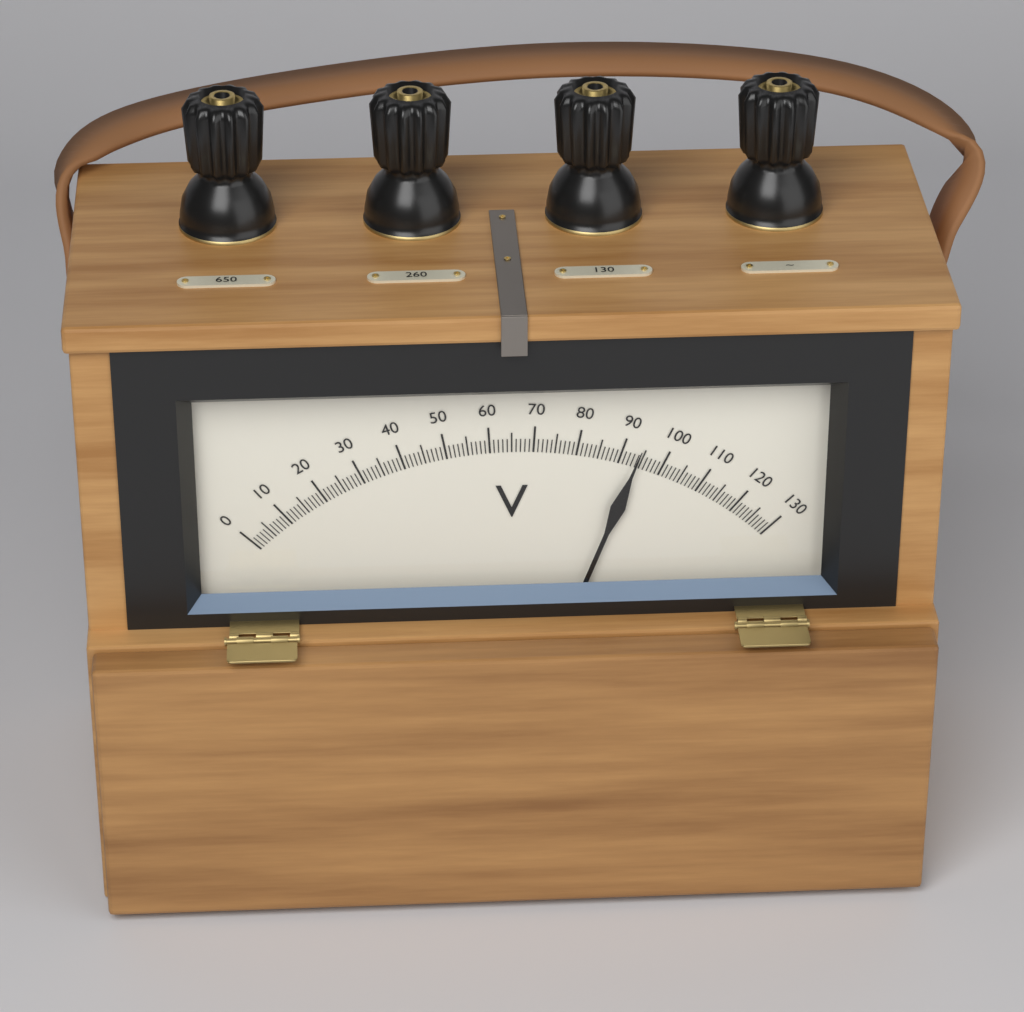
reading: 94 V
